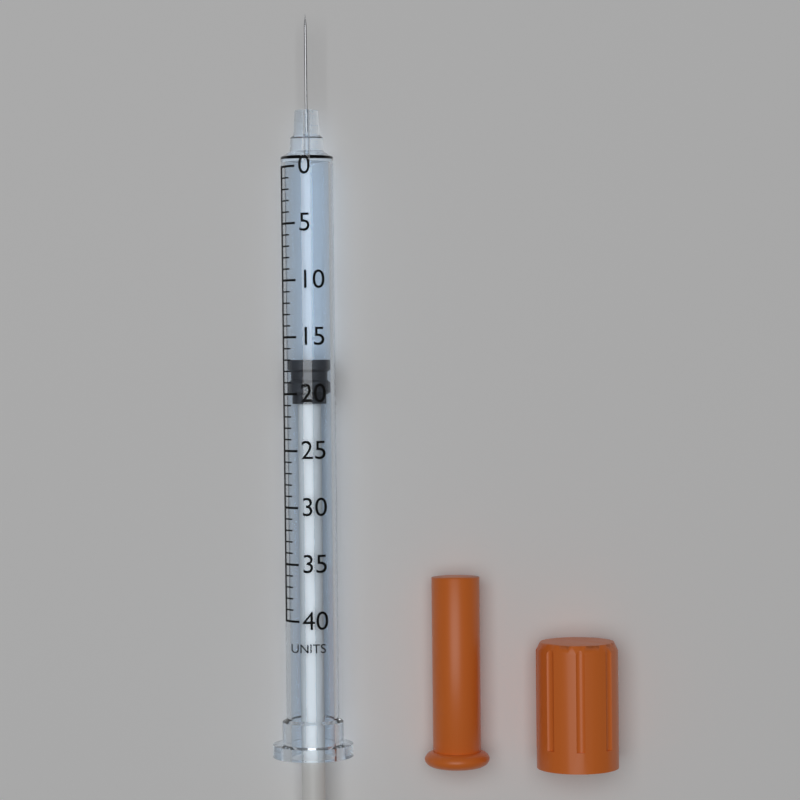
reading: 17 units
